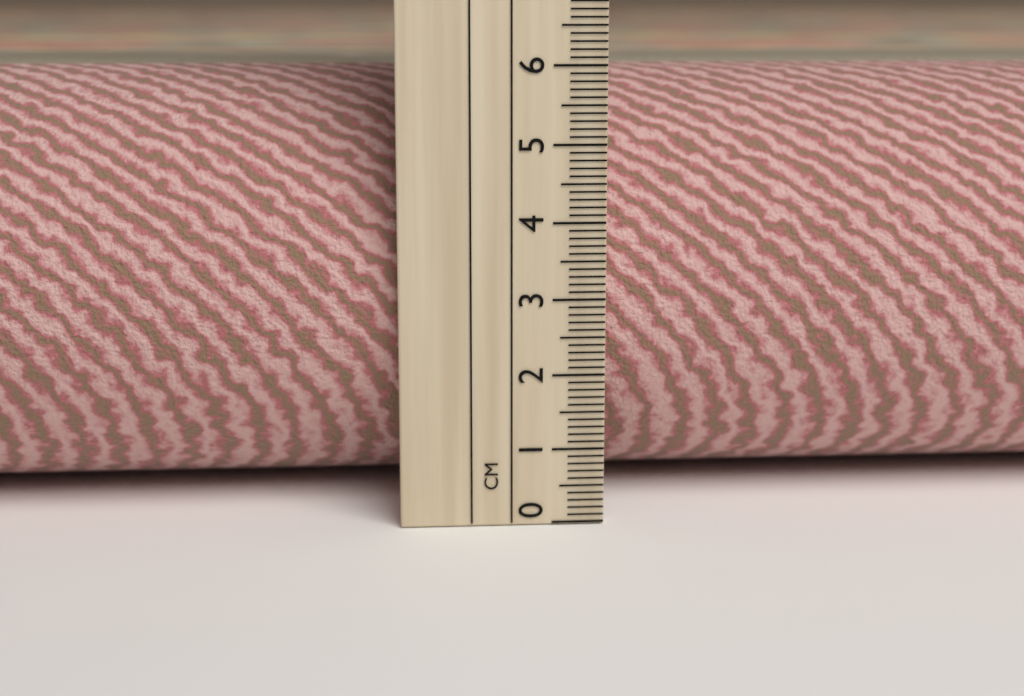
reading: 5.9 cm
